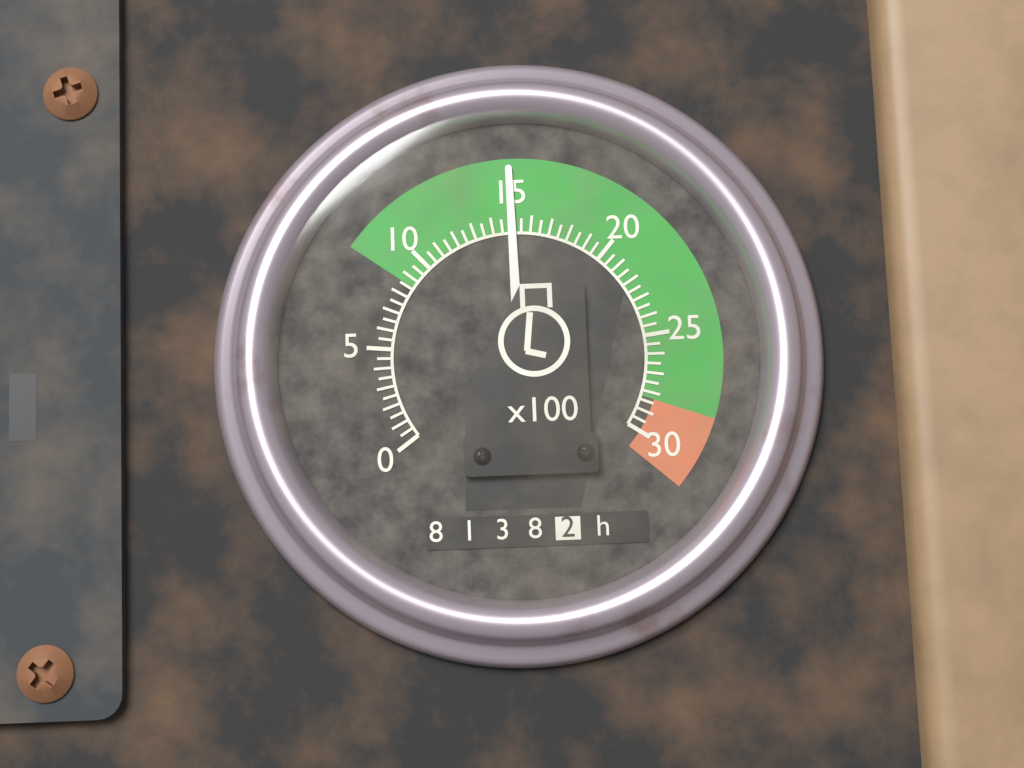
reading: 15.0 x100 rpm
